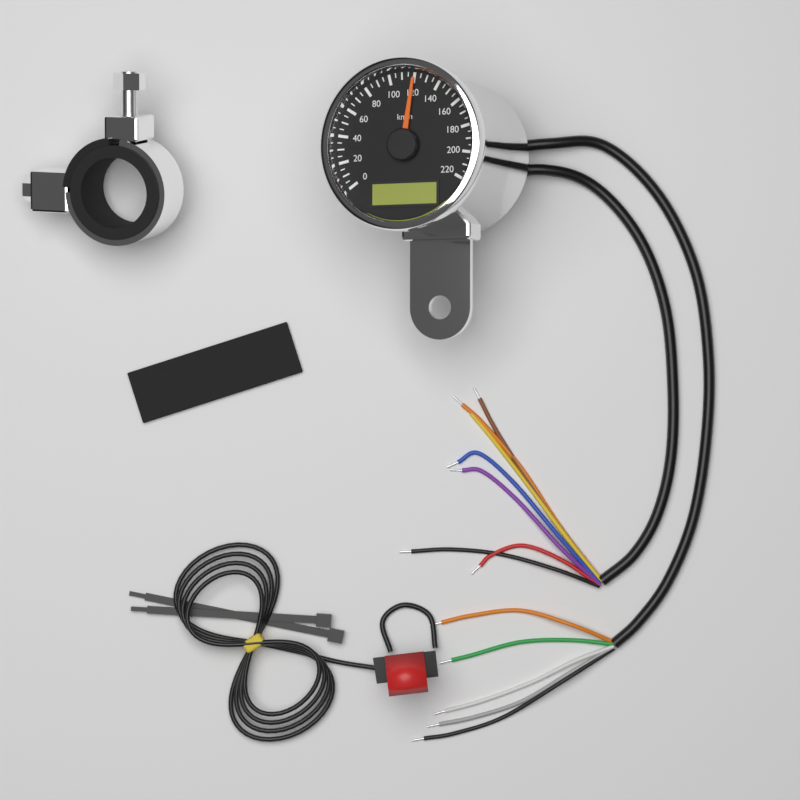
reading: 120 km/h
